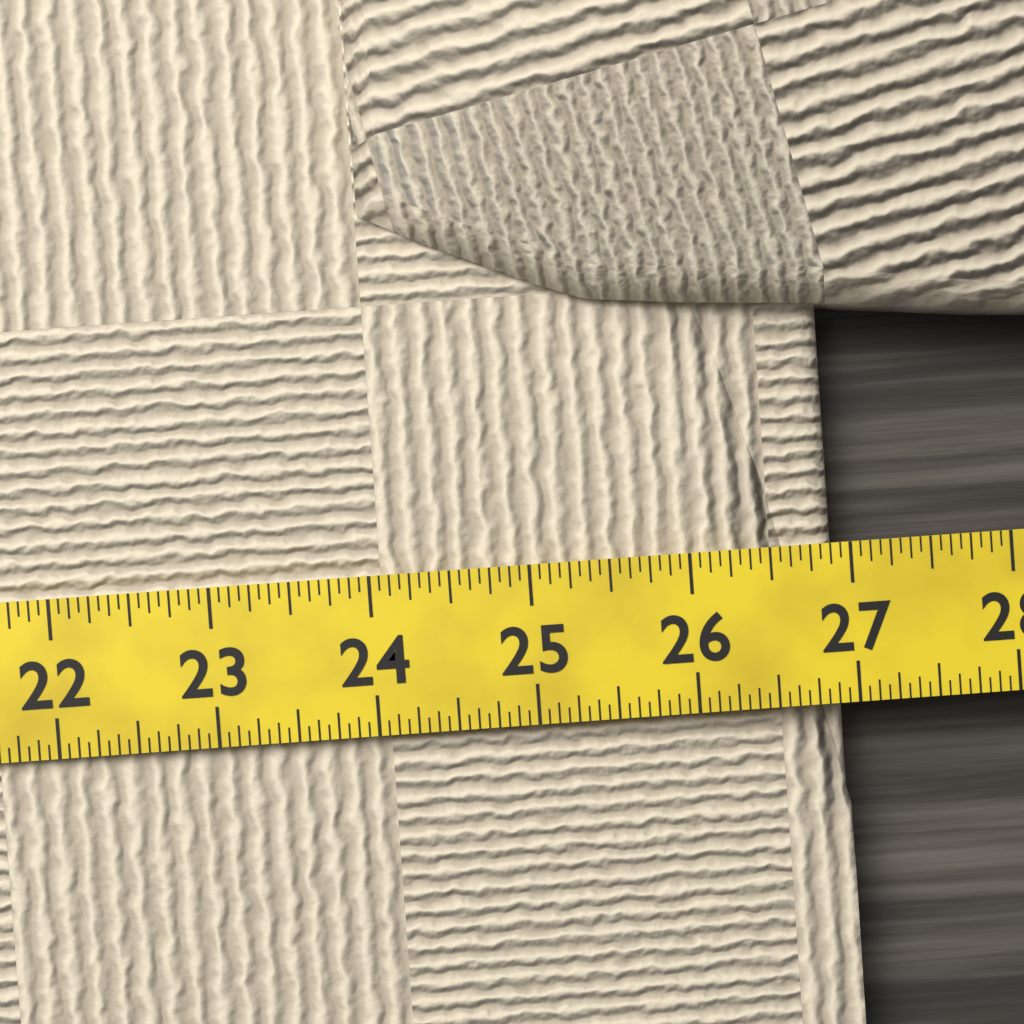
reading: 26.9375 (no unit)
